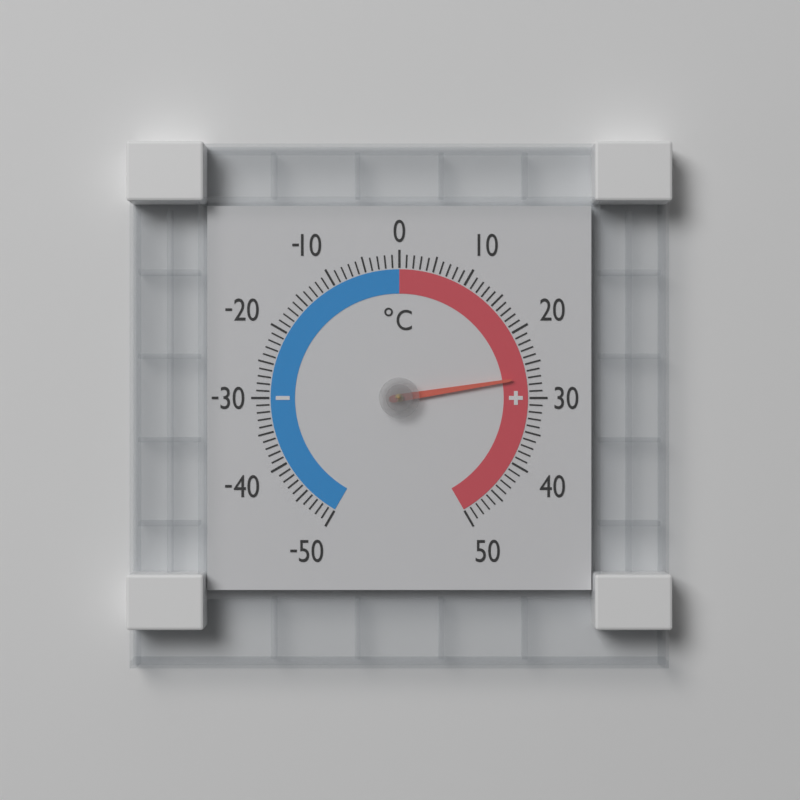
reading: 27 °C
